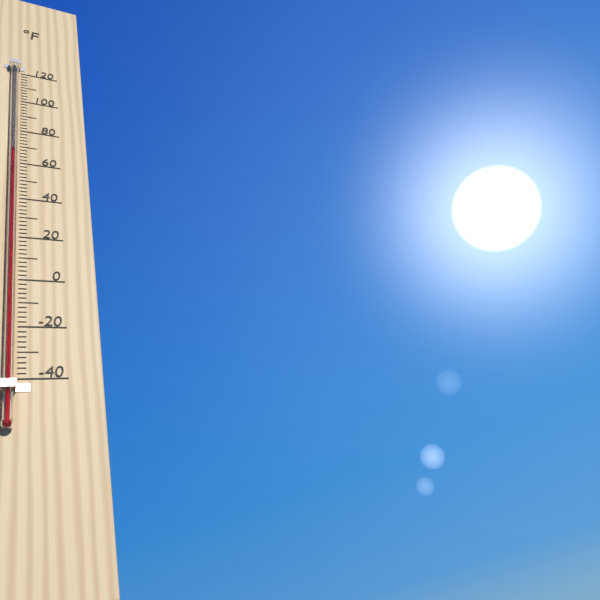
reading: 66 °F
